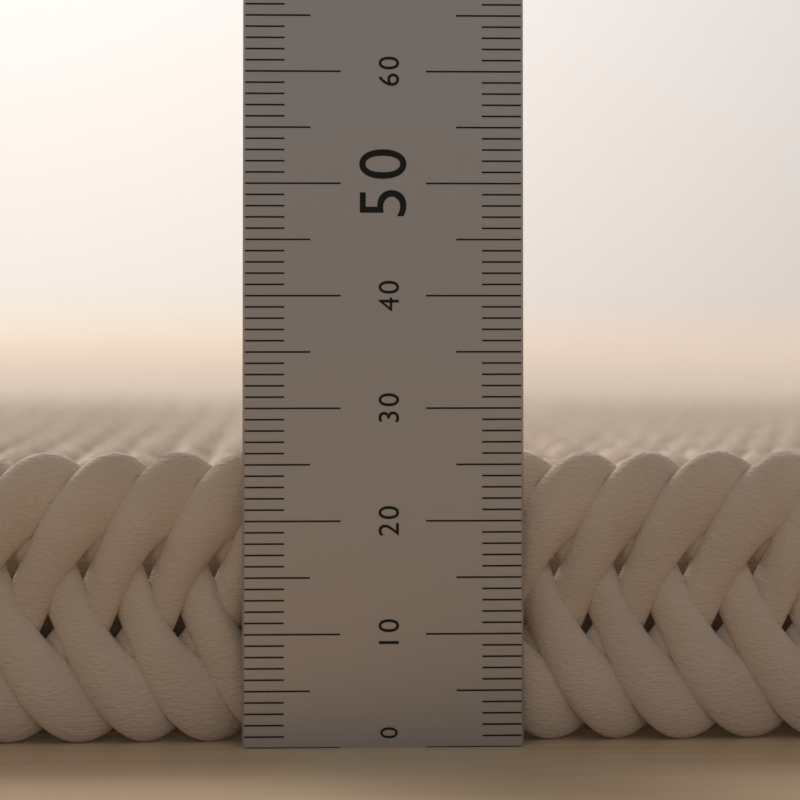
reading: 26 (no unit)
